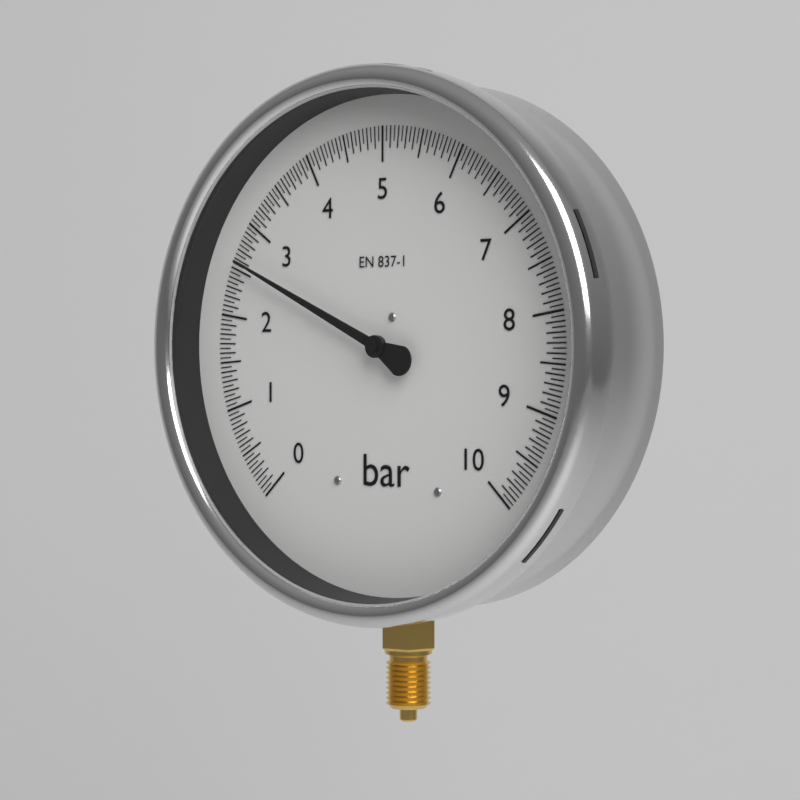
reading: 2.60 bar
